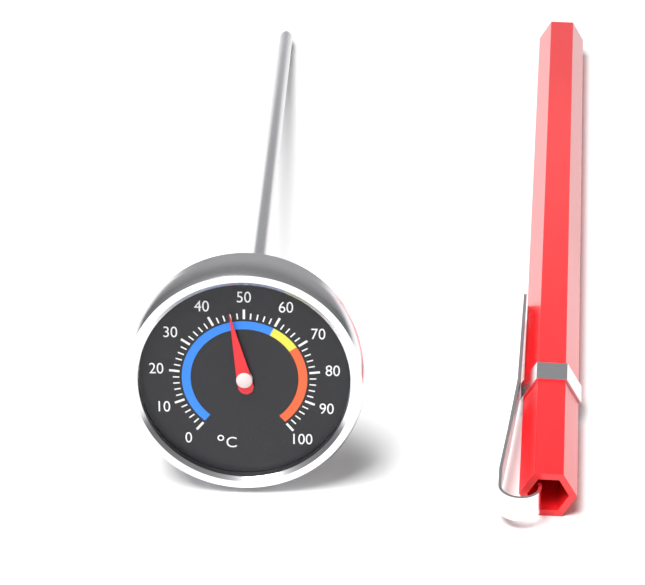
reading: 46 °C
